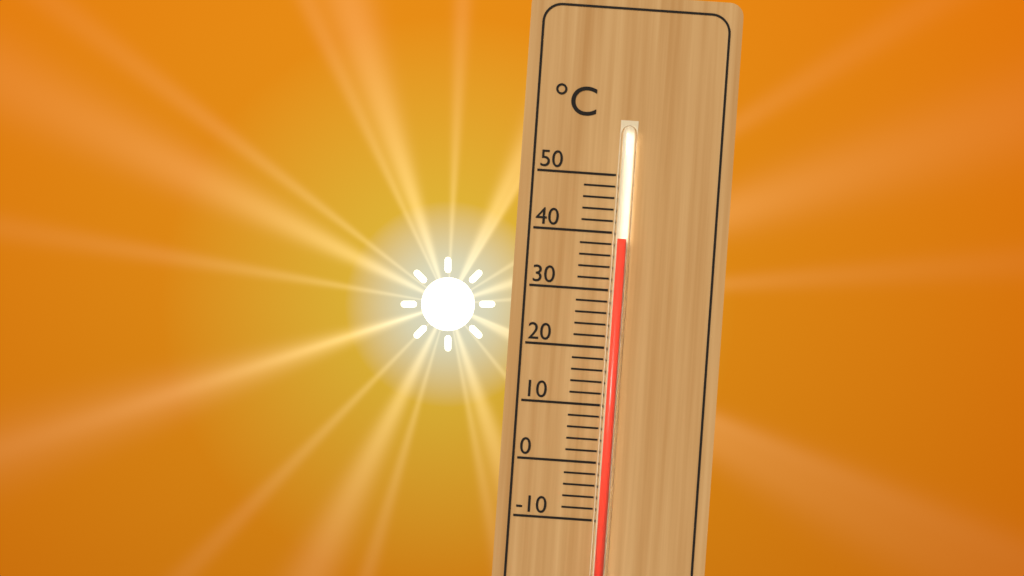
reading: 39 °C
